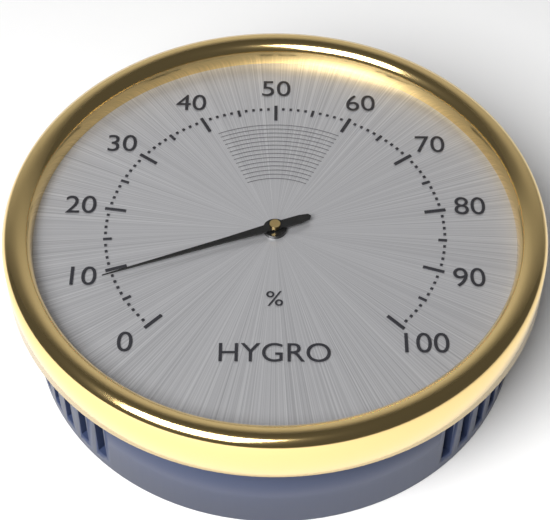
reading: 9 %
